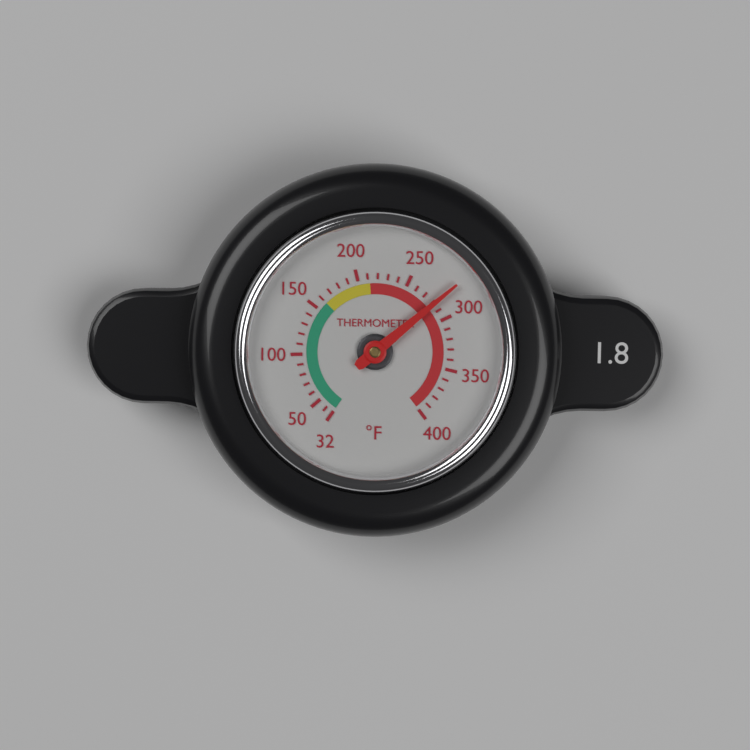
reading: 282 °F
